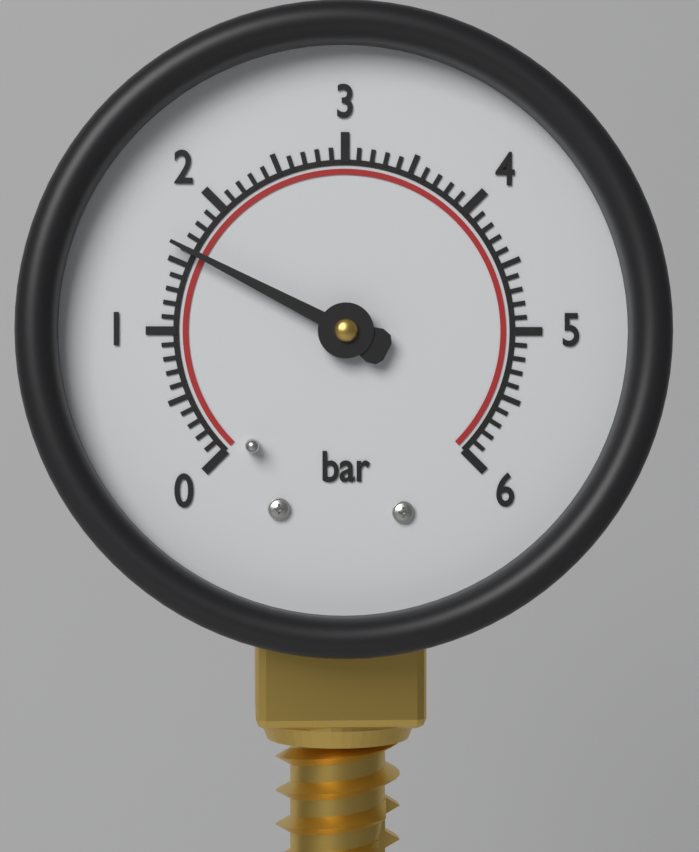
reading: 1.6 bar
